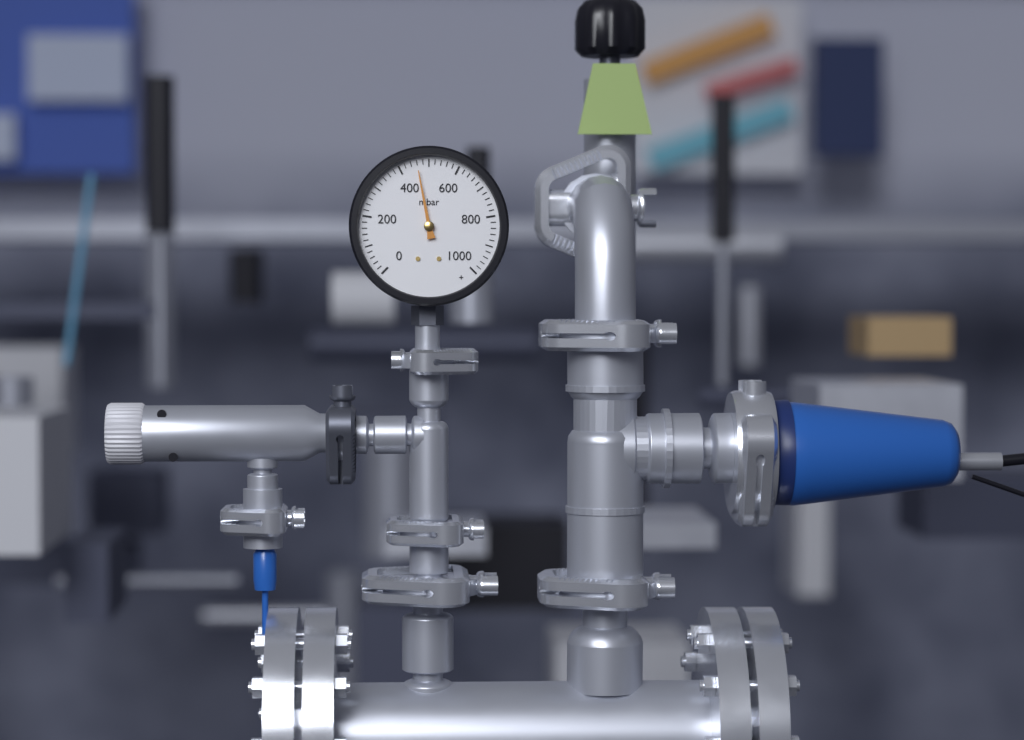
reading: 460 mbar
